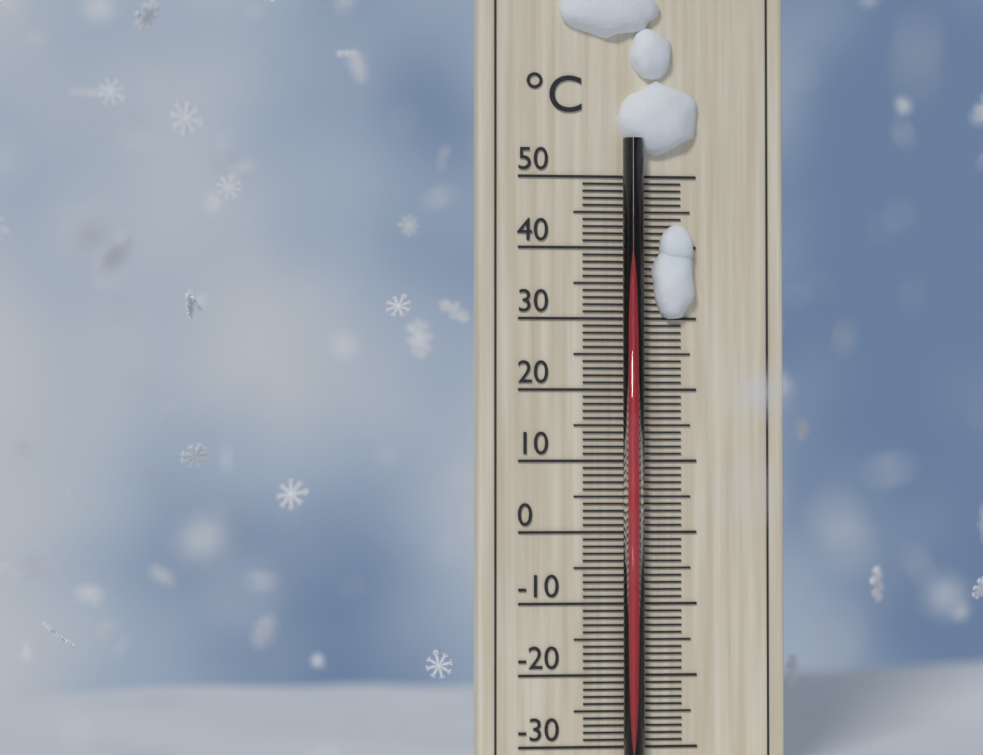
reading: 40 °C
